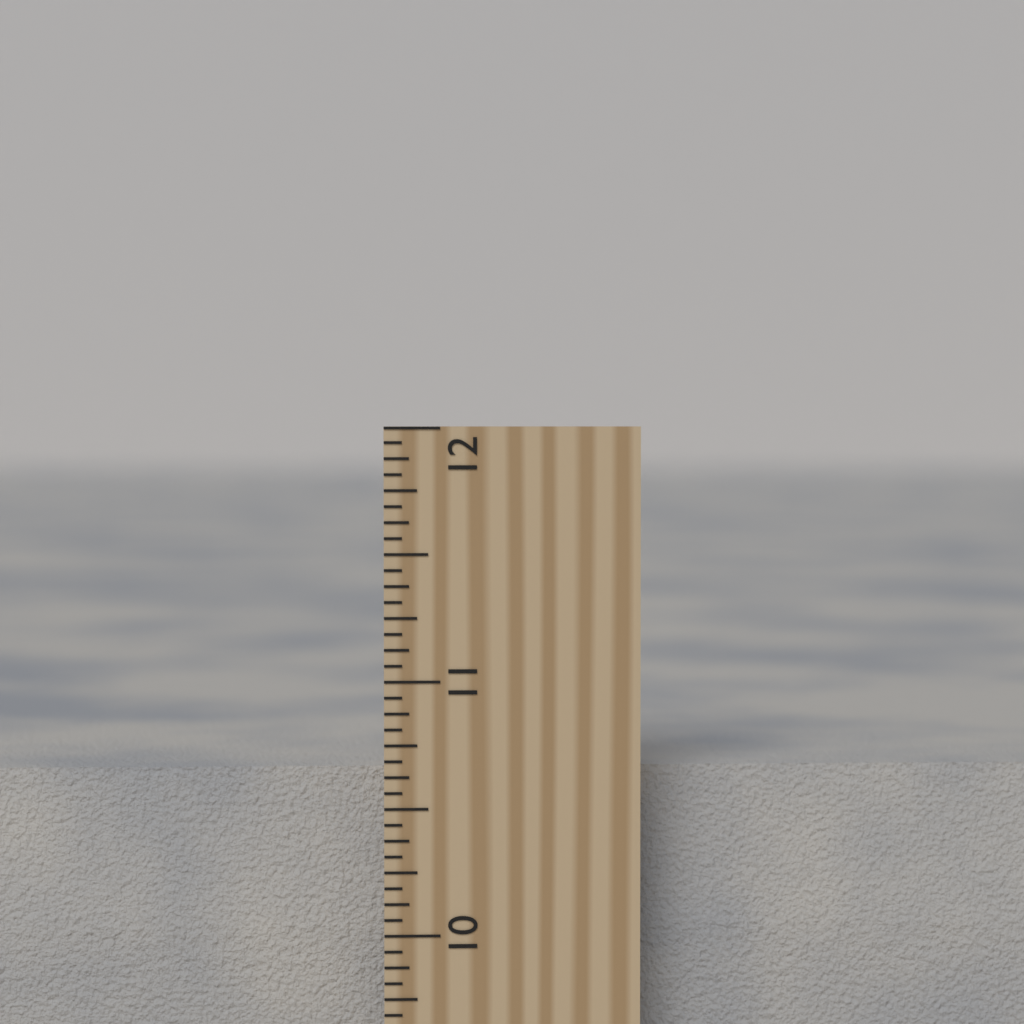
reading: 10.6250 inch
